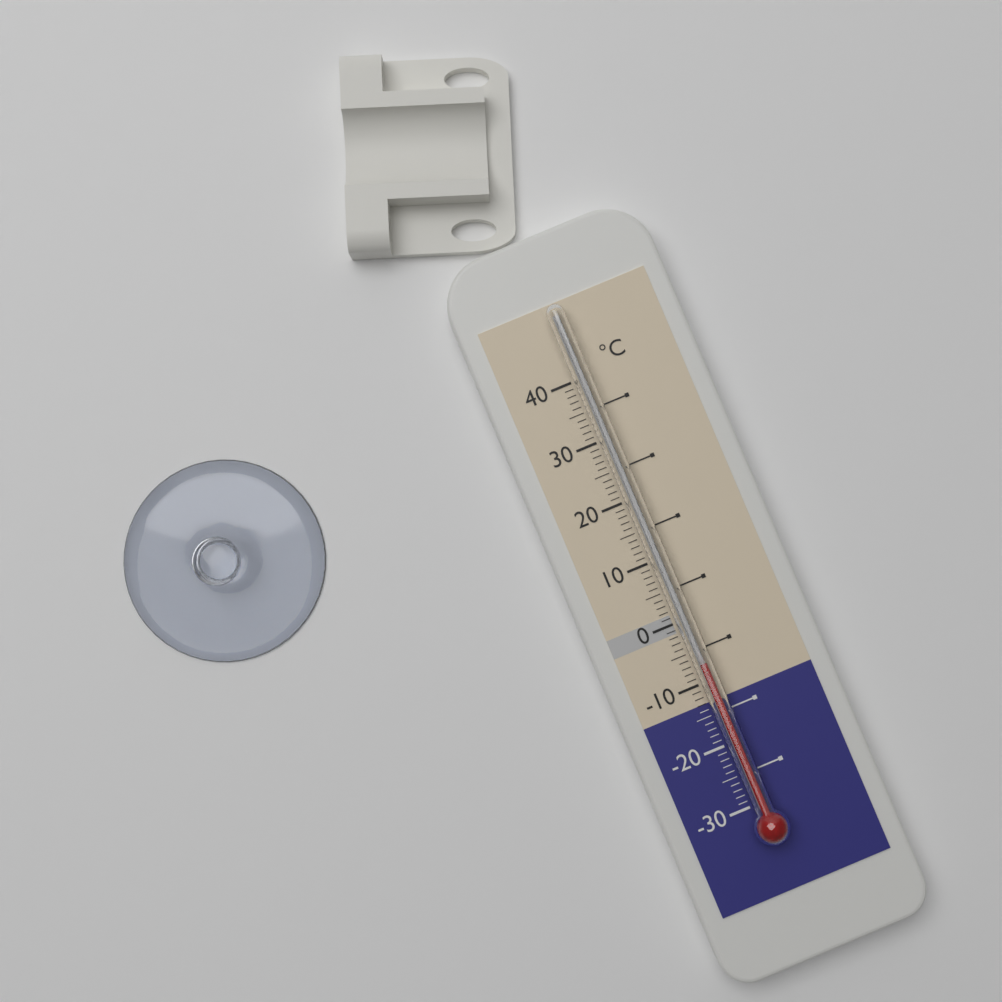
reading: -7 °C
